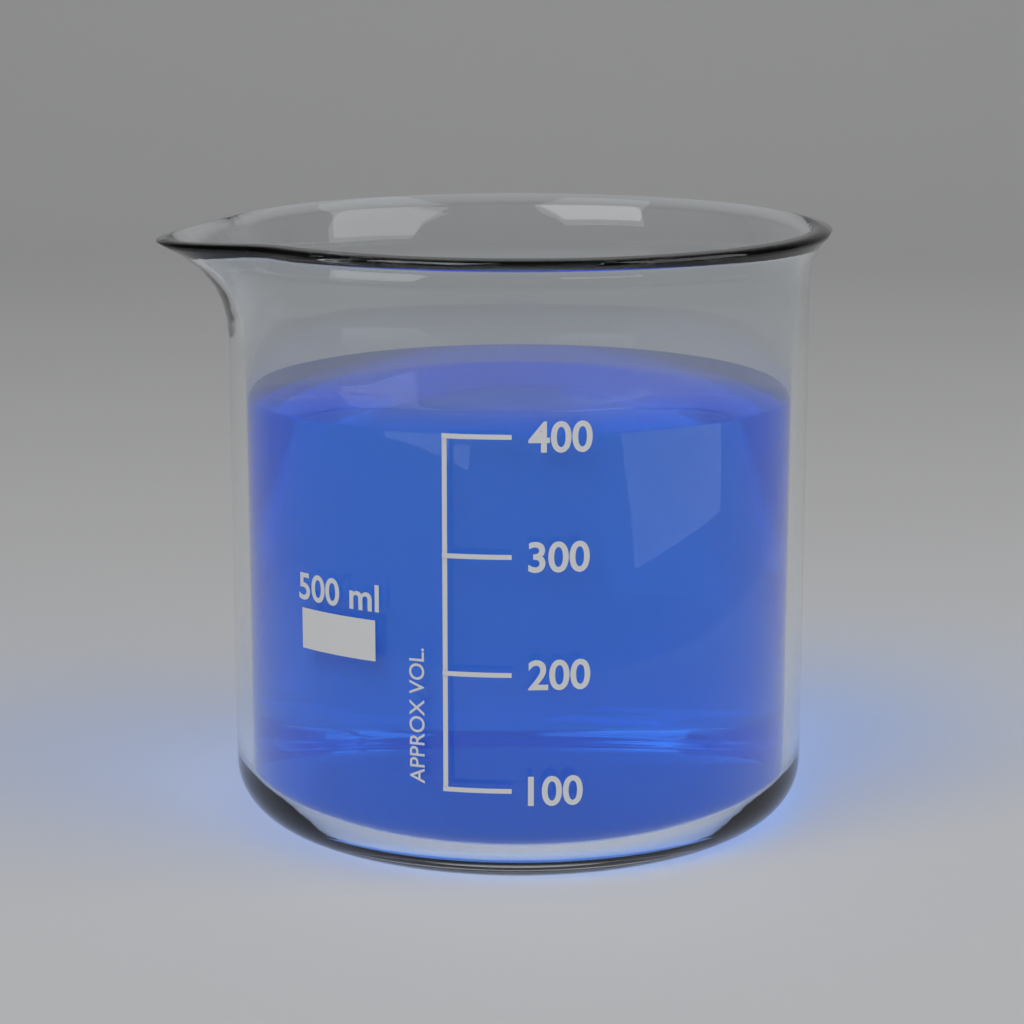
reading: 400 ml
